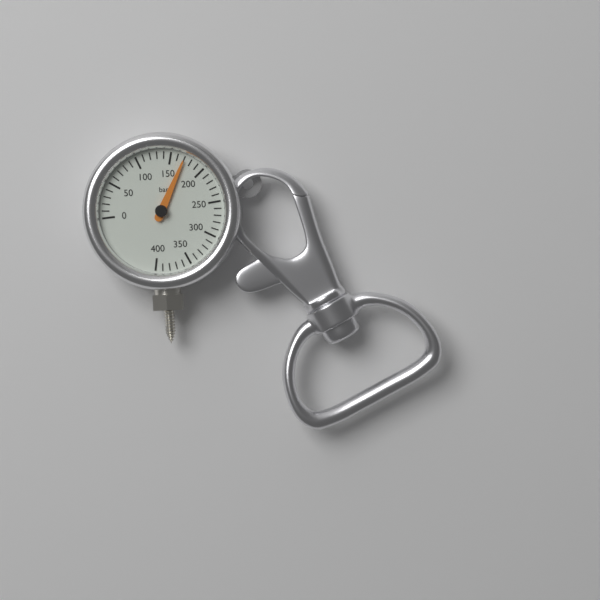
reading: 170 bar
